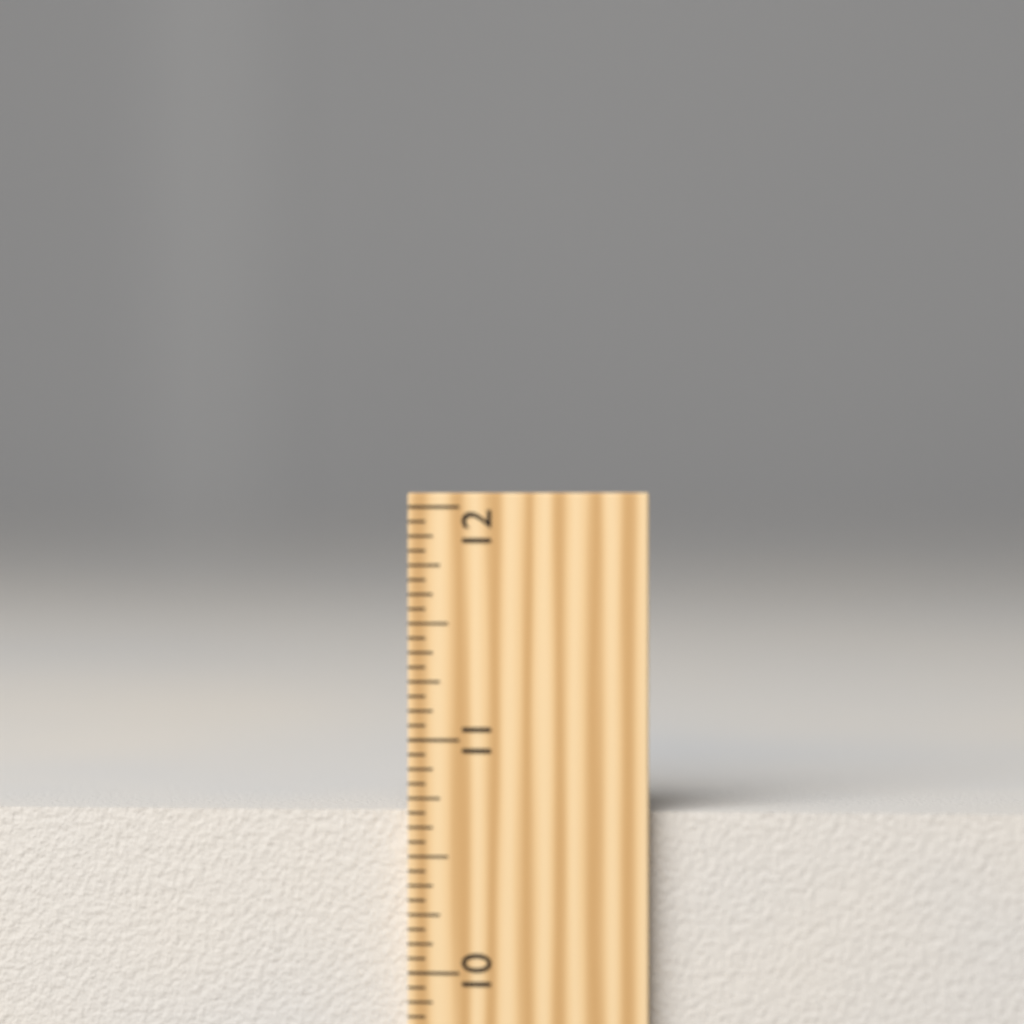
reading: 10.6875 inch
